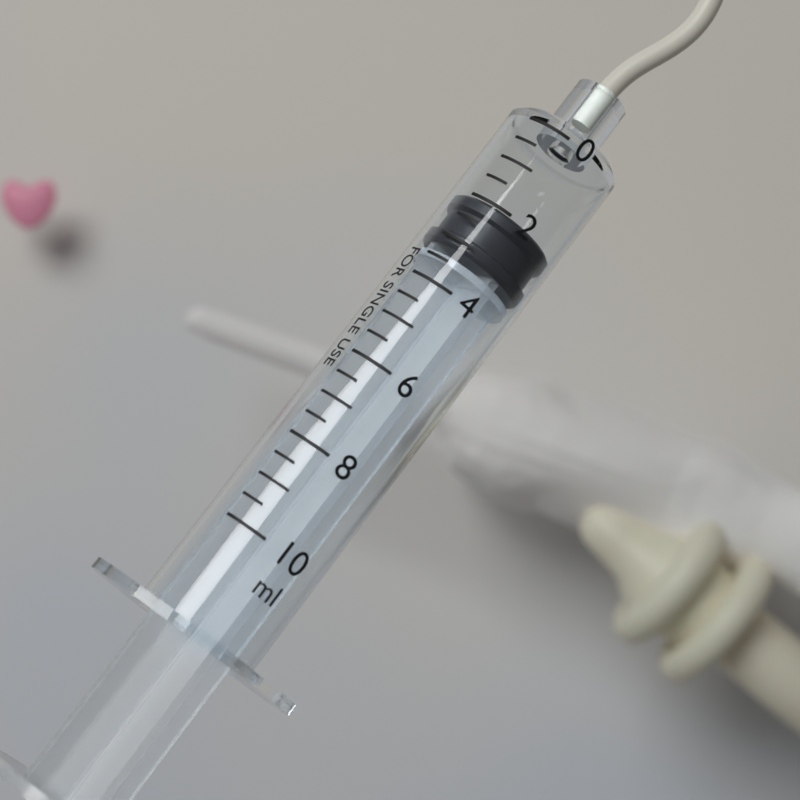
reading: 2.0 ml
